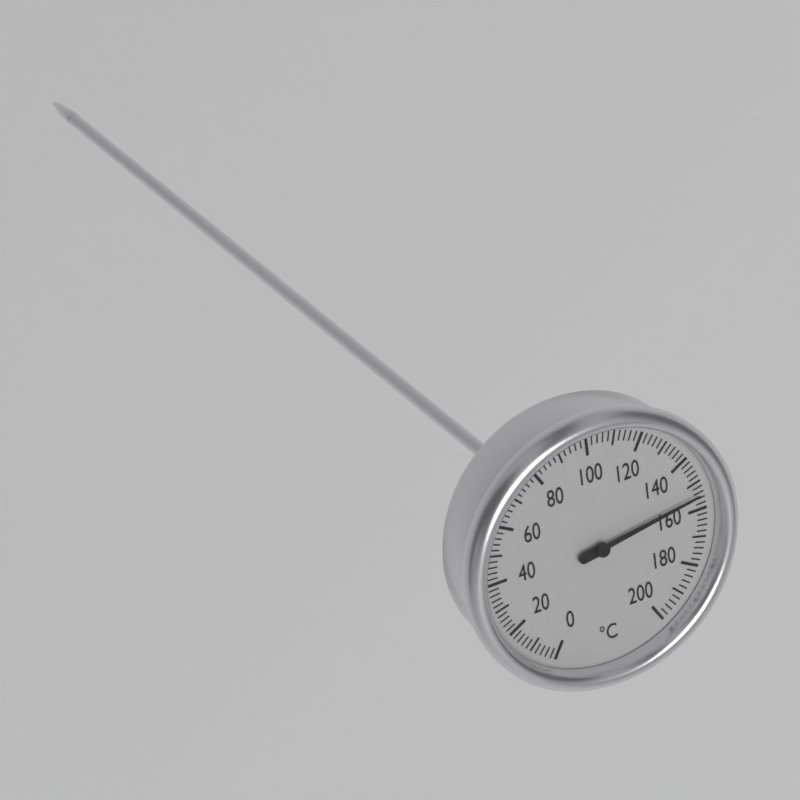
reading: 154 °C
